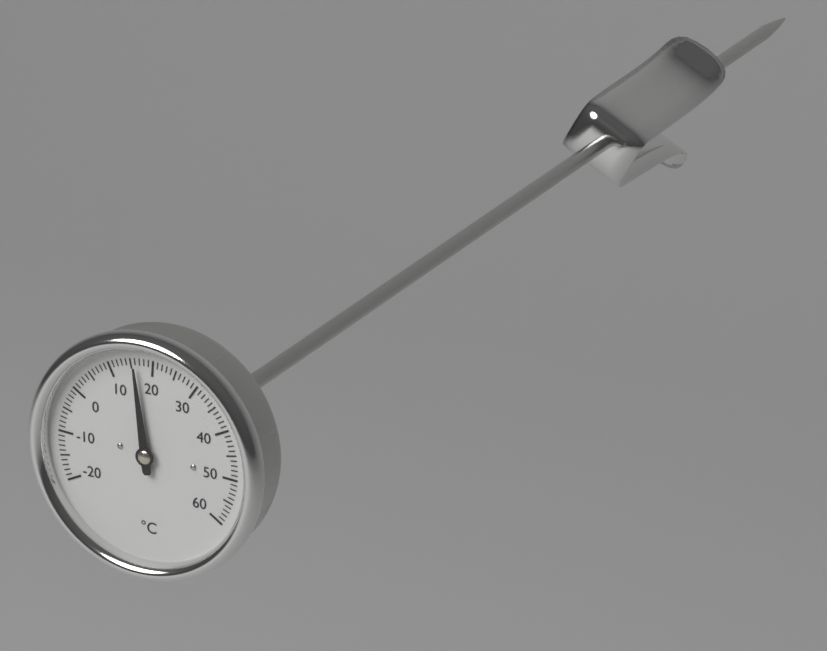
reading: 16 °C
